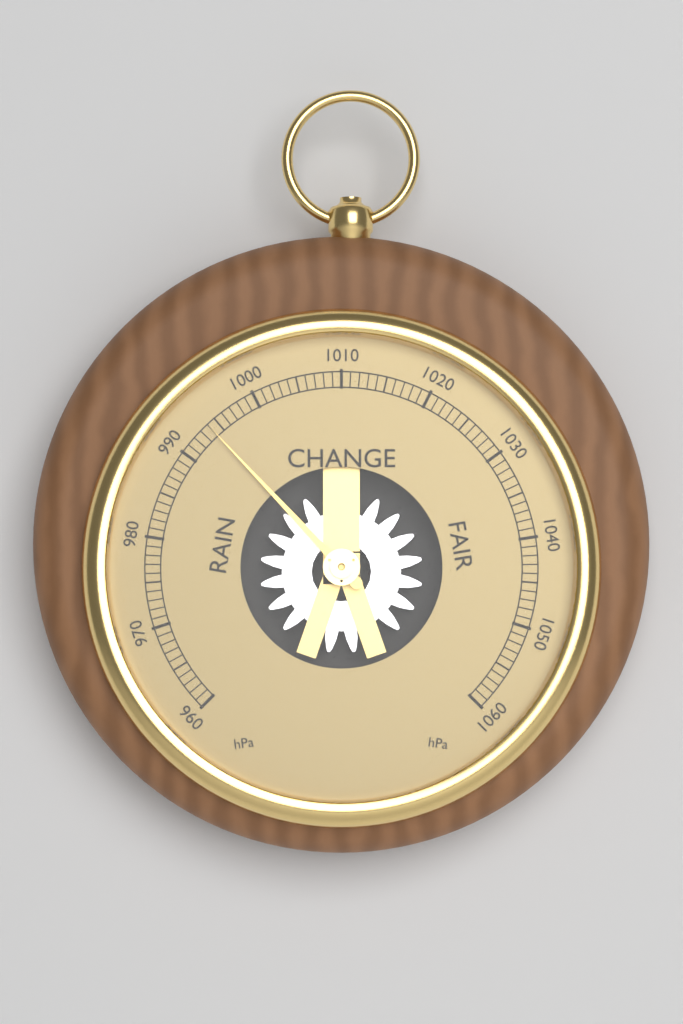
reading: 994 hPa
